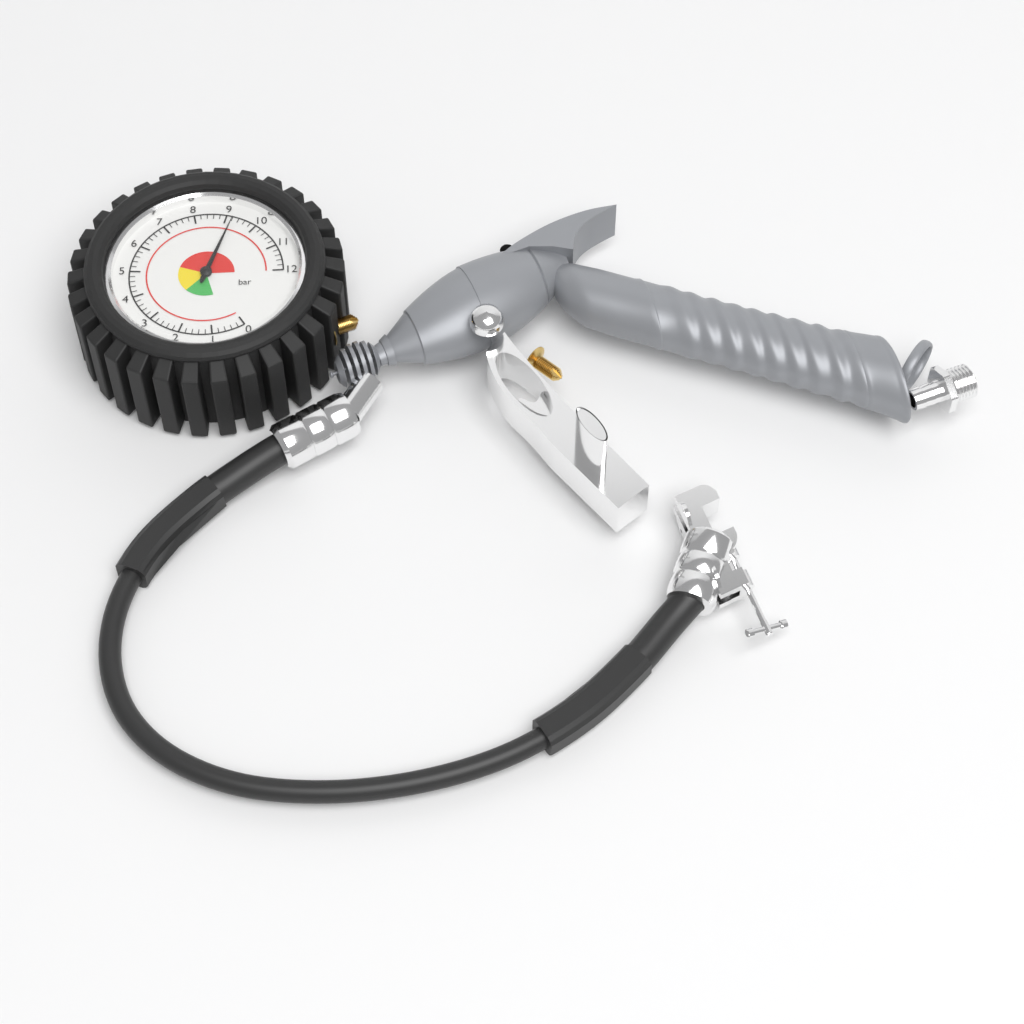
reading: 9.2 bar
